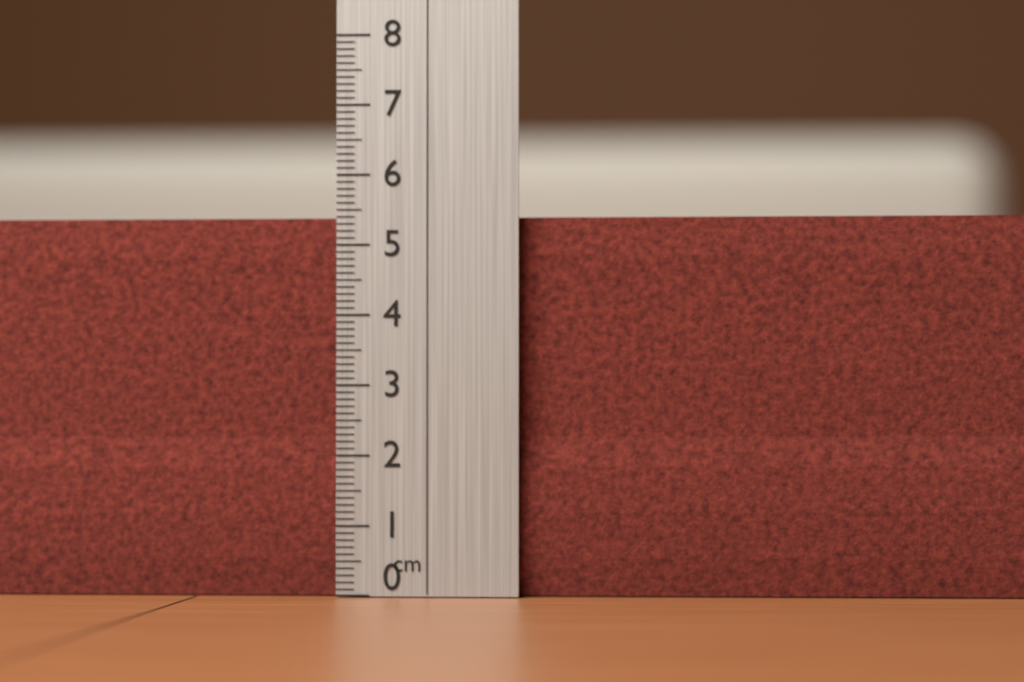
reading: 5.4 cm
